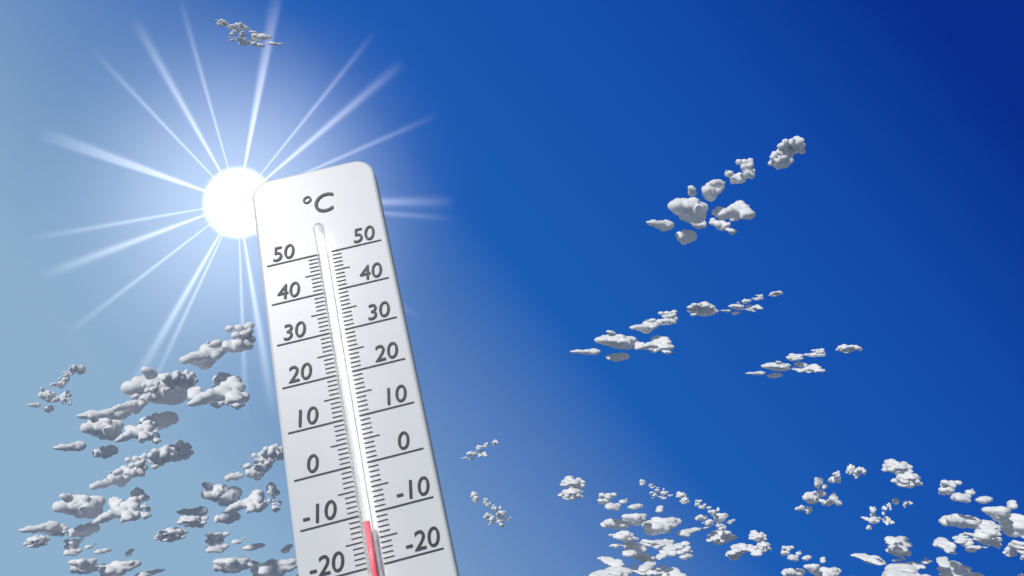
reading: -12 °C
